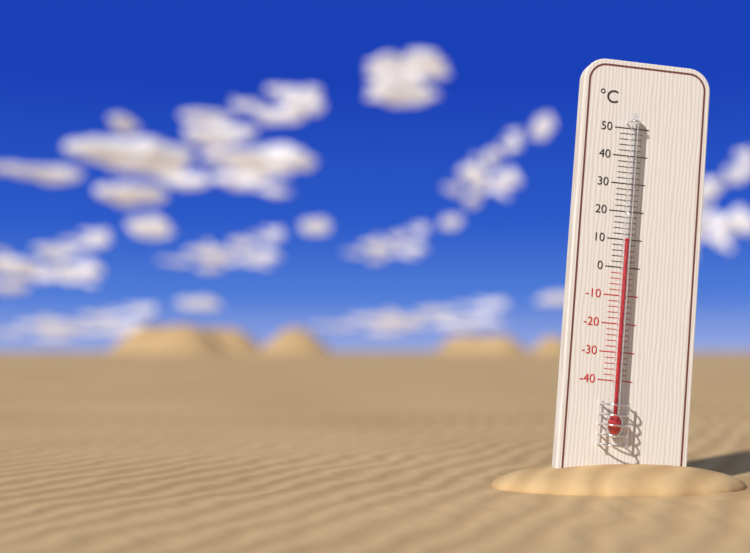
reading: 10 °C
